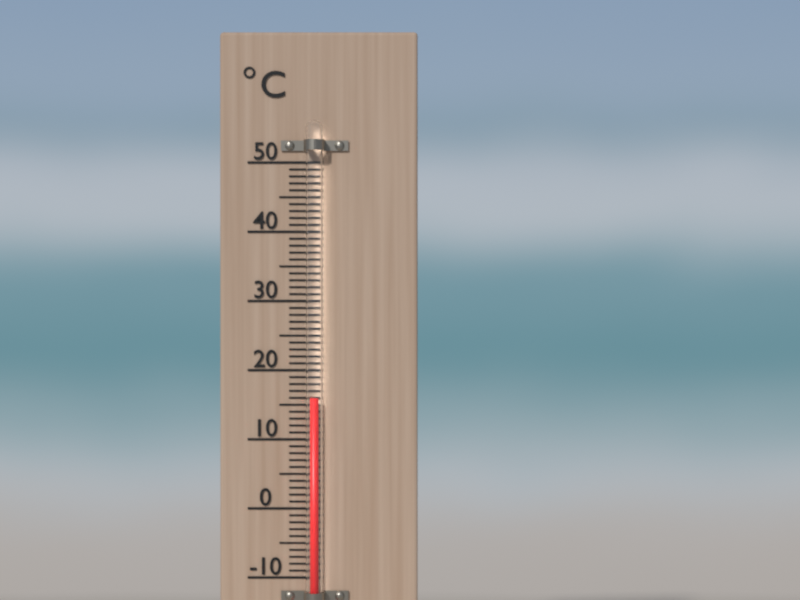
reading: 16 °C
